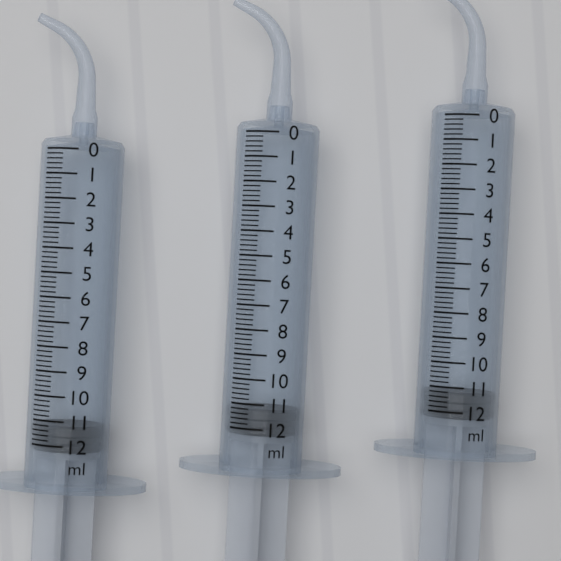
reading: 11.2 ml
